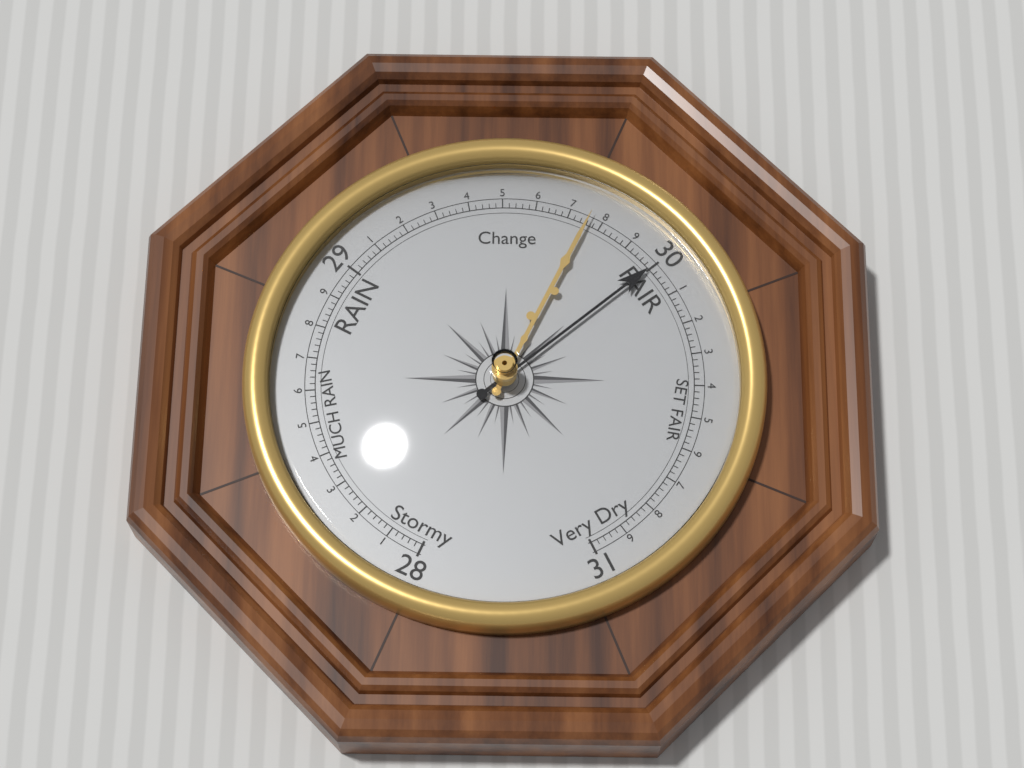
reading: 30.00 (no unit)
